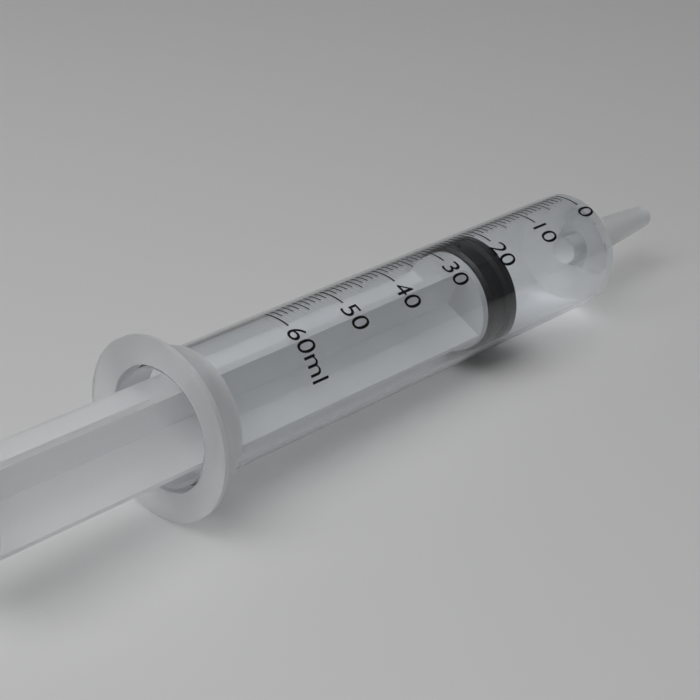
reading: 20 ml
